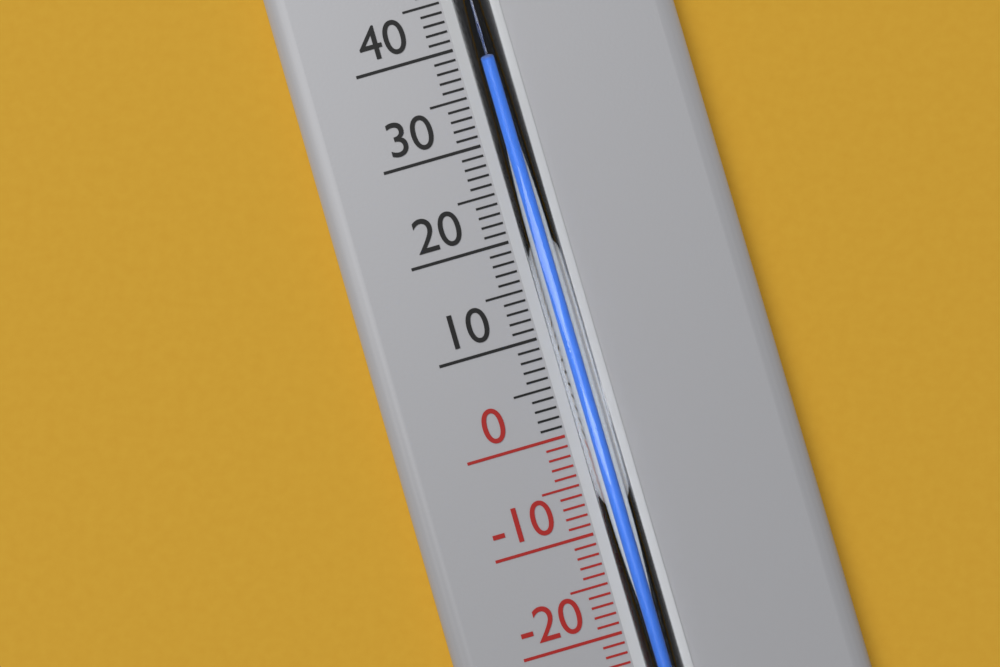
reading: 37 °C
